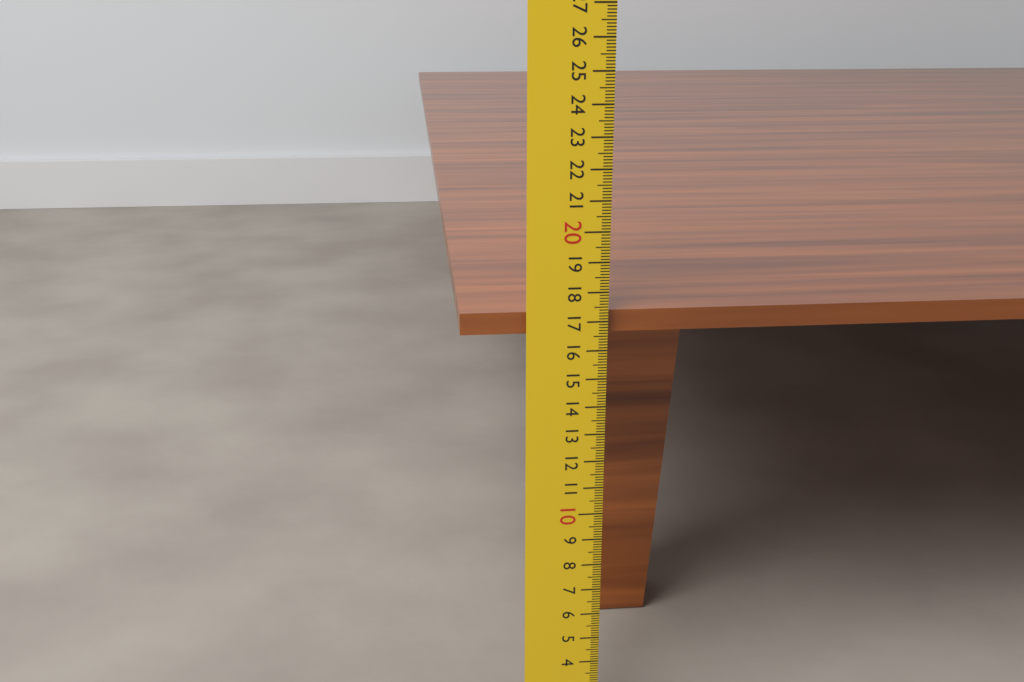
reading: 17.3 cm
